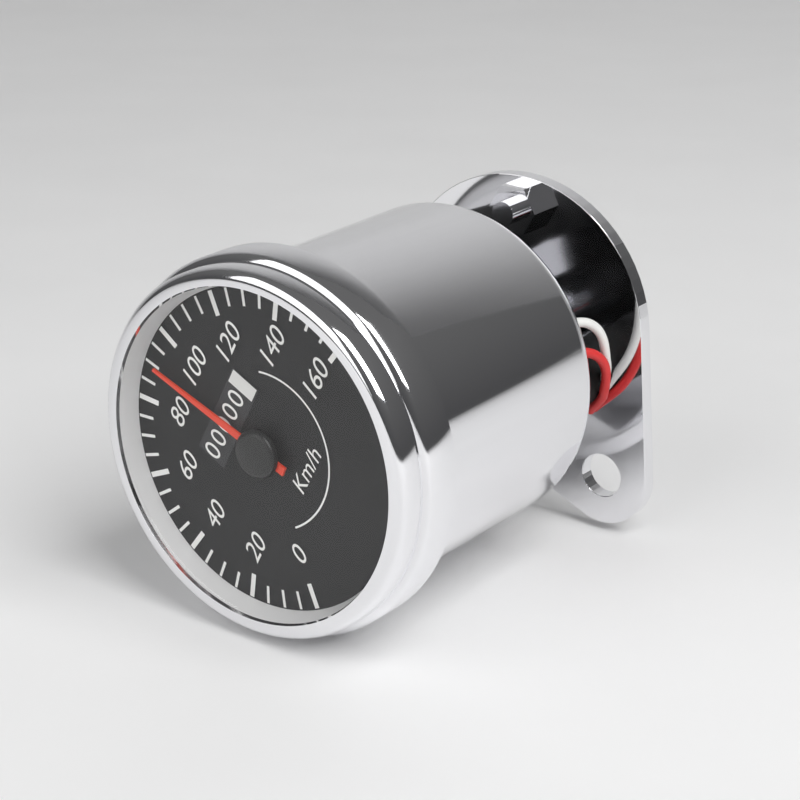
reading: 90 km/h
